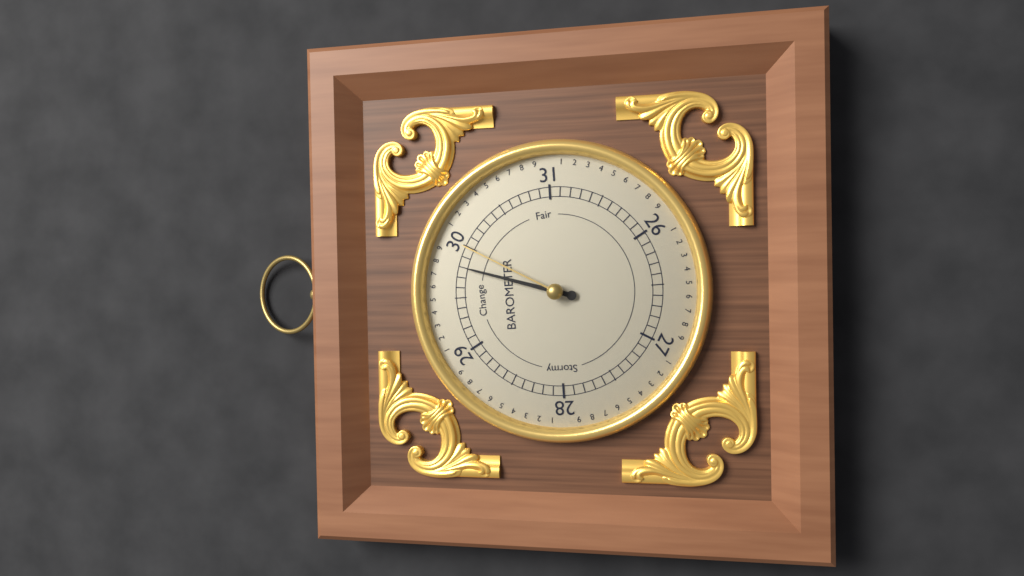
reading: 29.8 (no unit)
